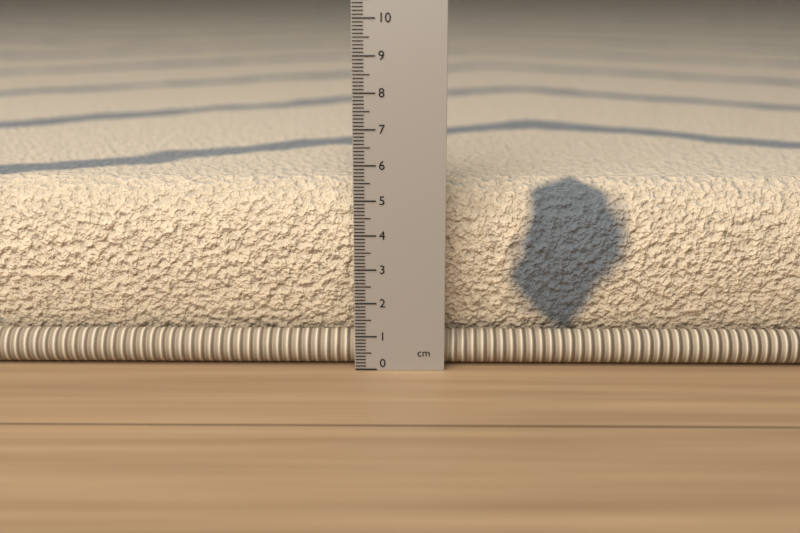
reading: 5.3 cm
